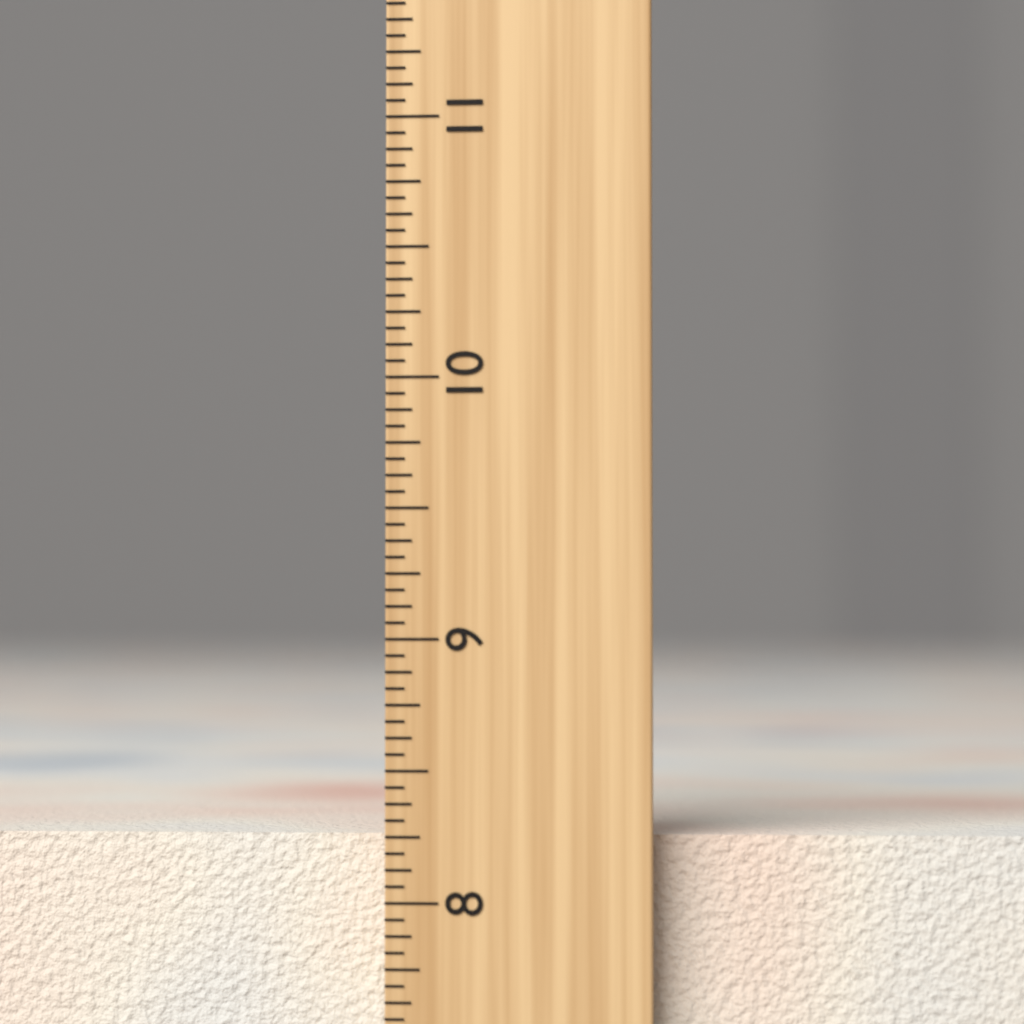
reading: 8.2500 inch
